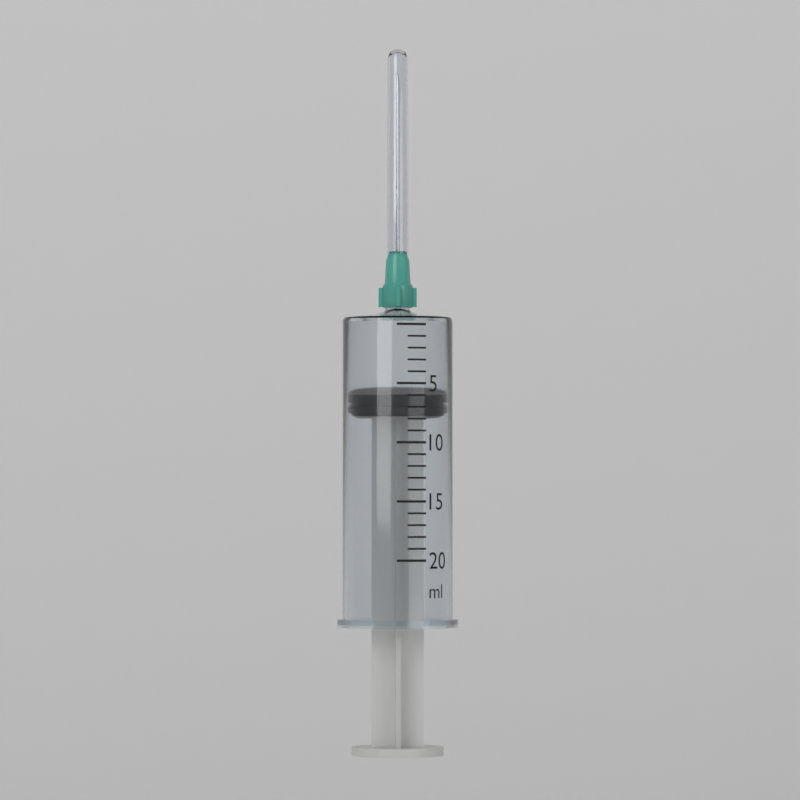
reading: 6 ml
